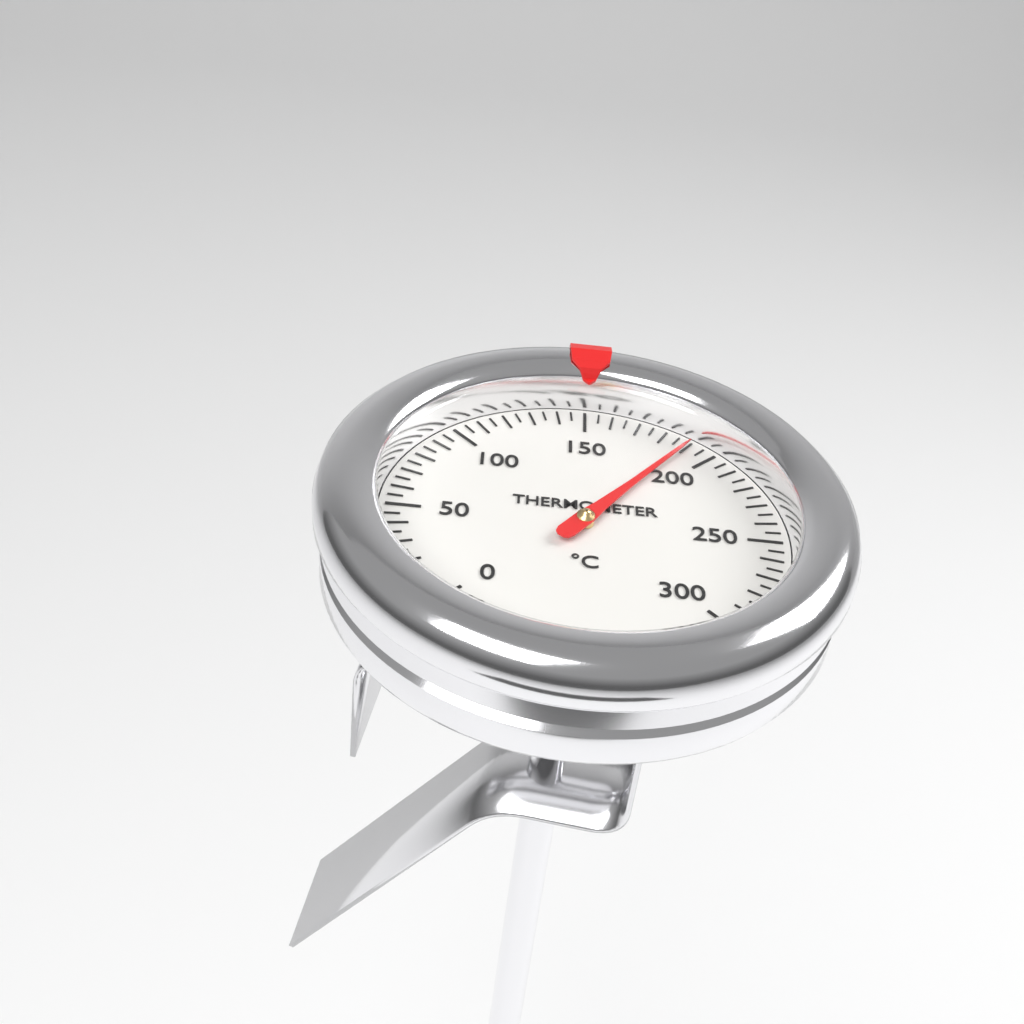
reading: 190 °C
